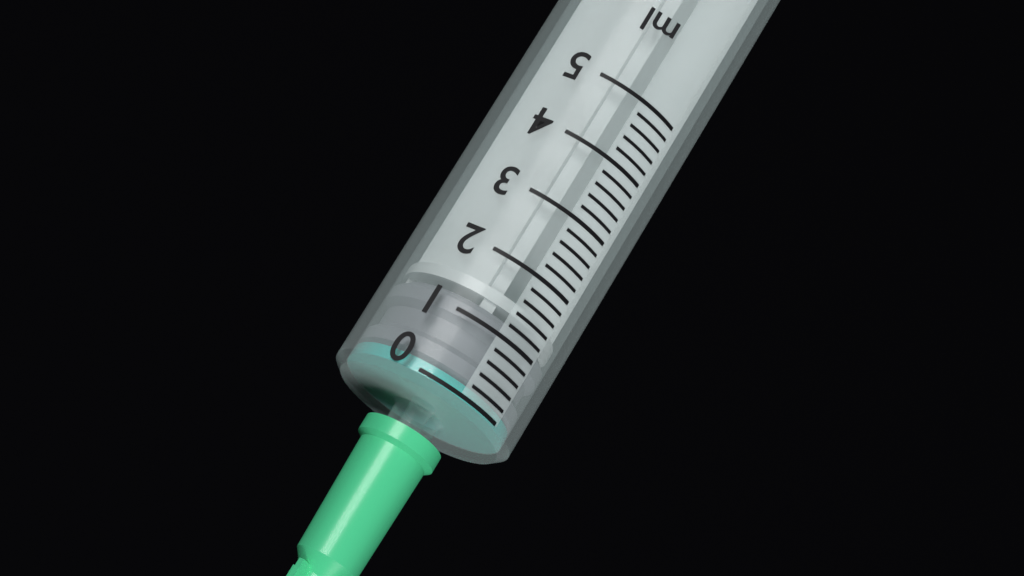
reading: 0.2 ml
